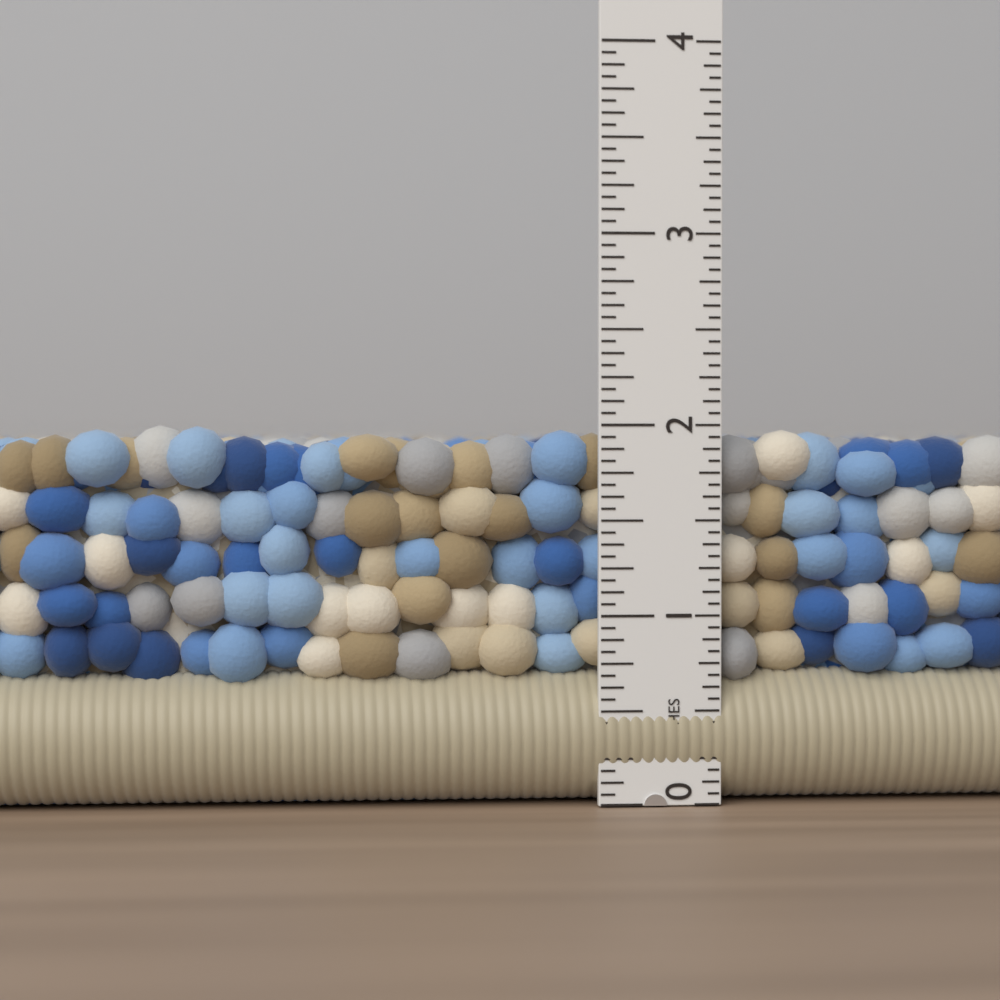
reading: 2.0000 in
